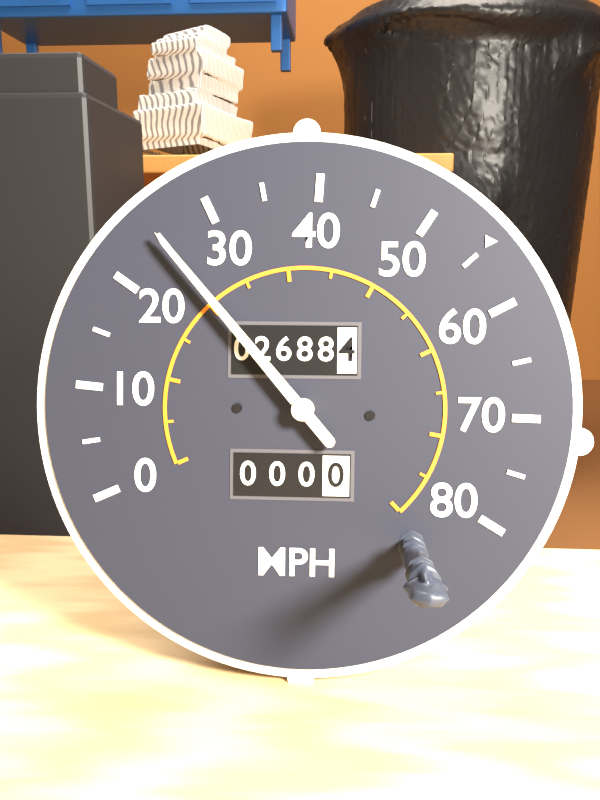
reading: 25 MPH
